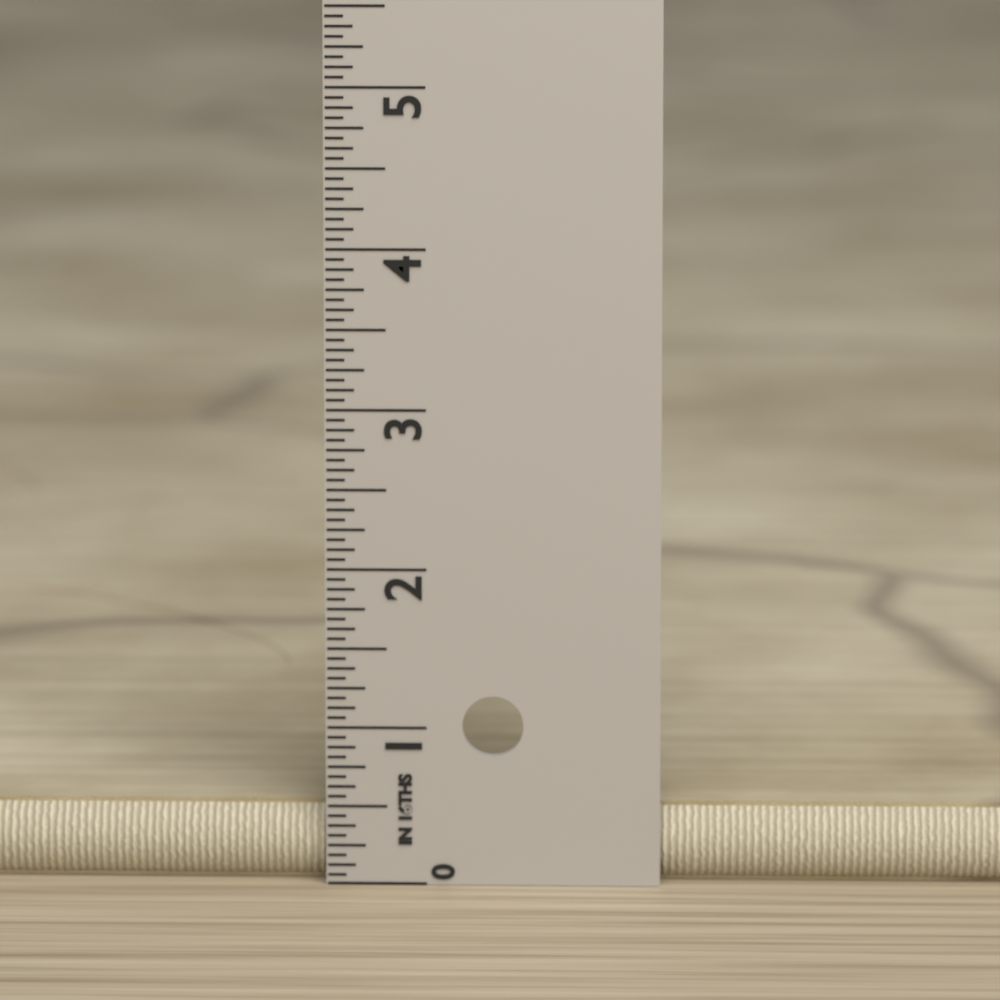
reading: 0.5000 in
